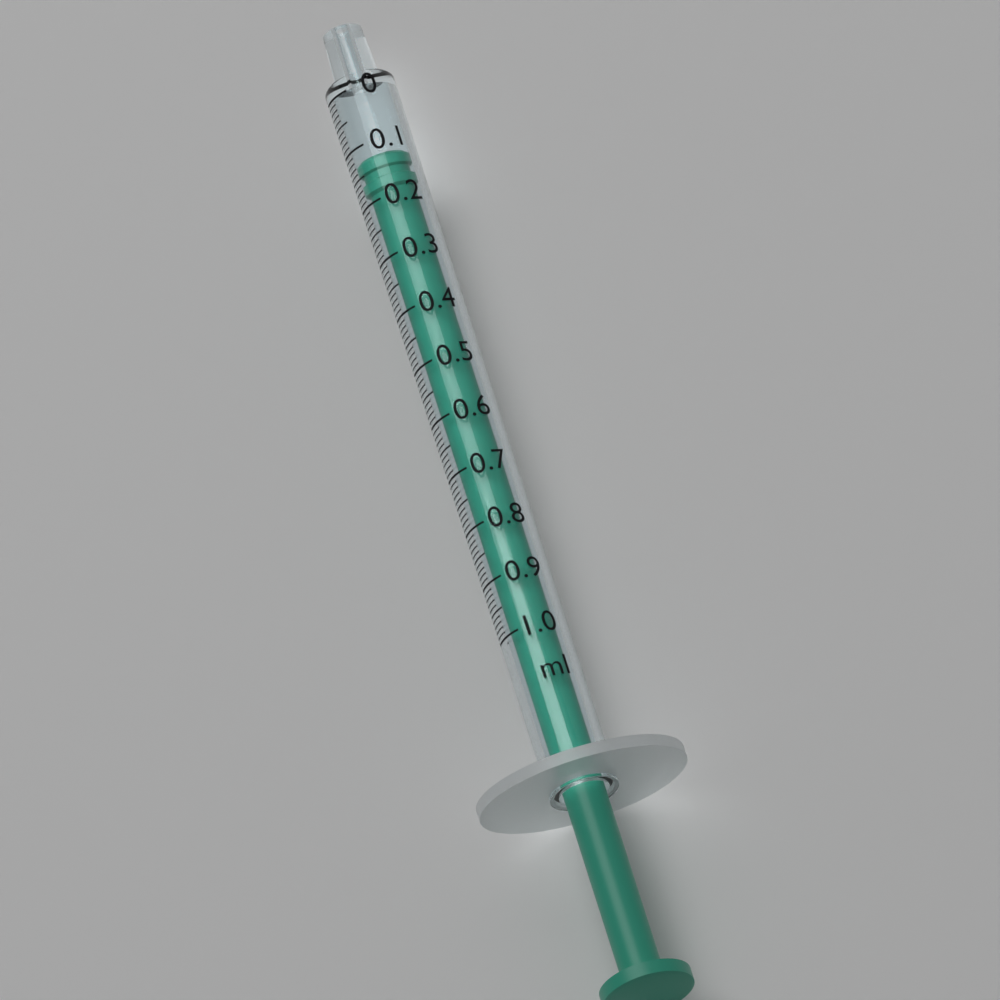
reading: 0.12 ml
